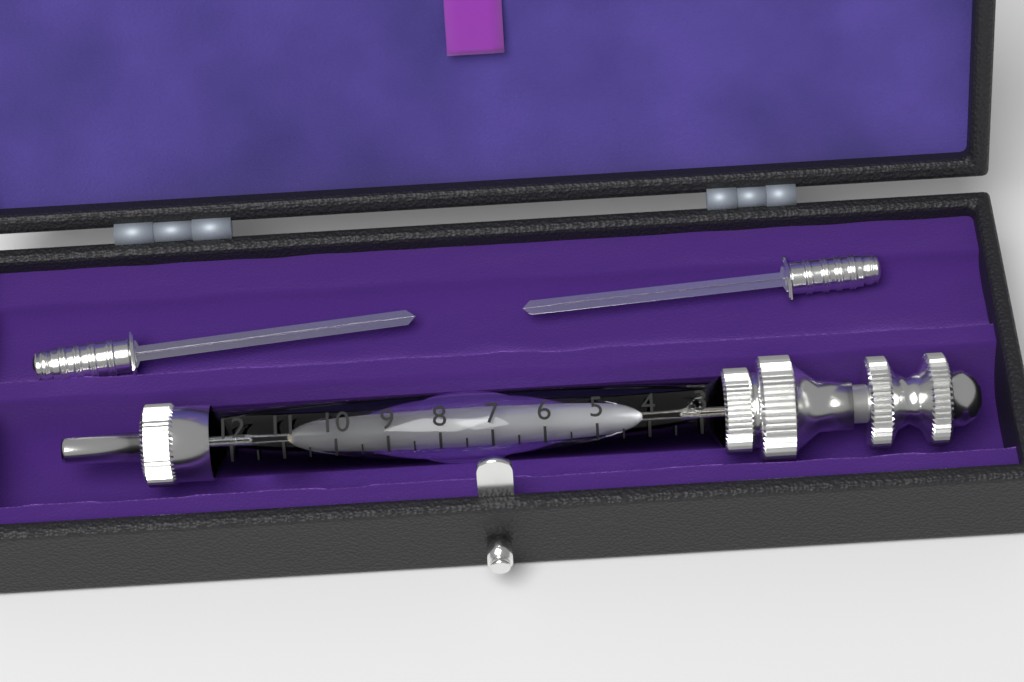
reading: 11.5 (no unit)
